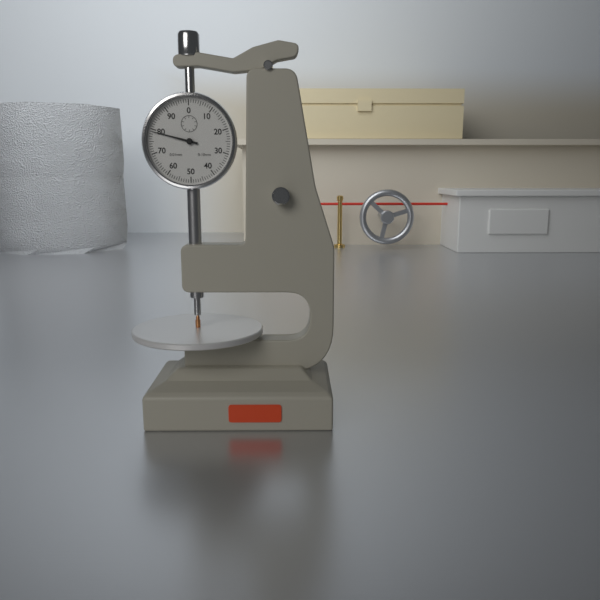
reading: 0.79 mm
